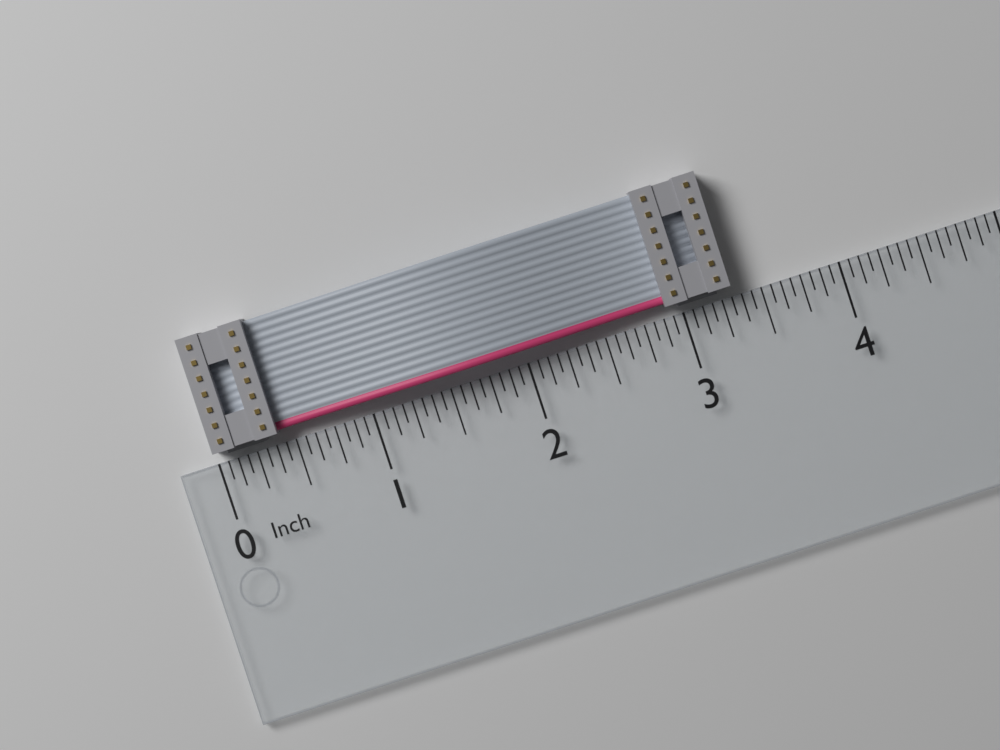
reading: 3.3125 in
